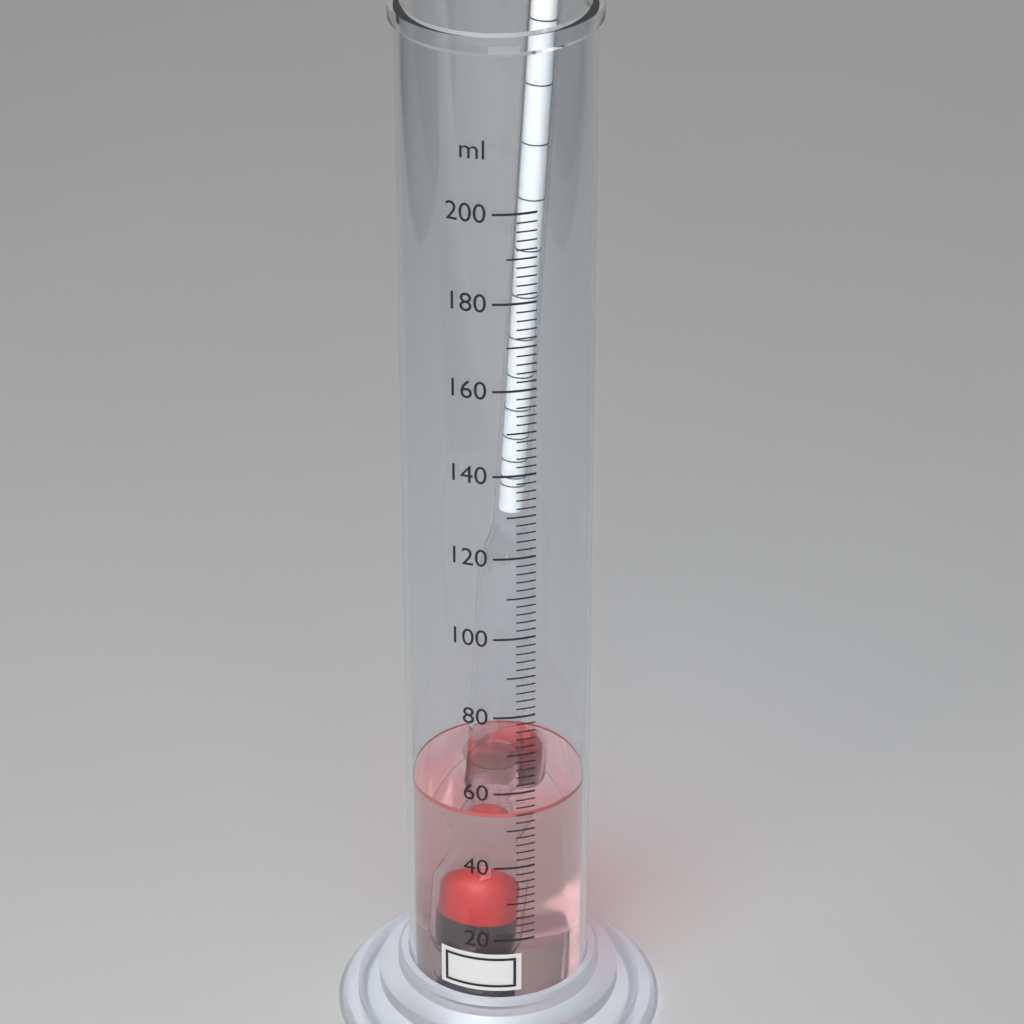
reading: 54 ml
